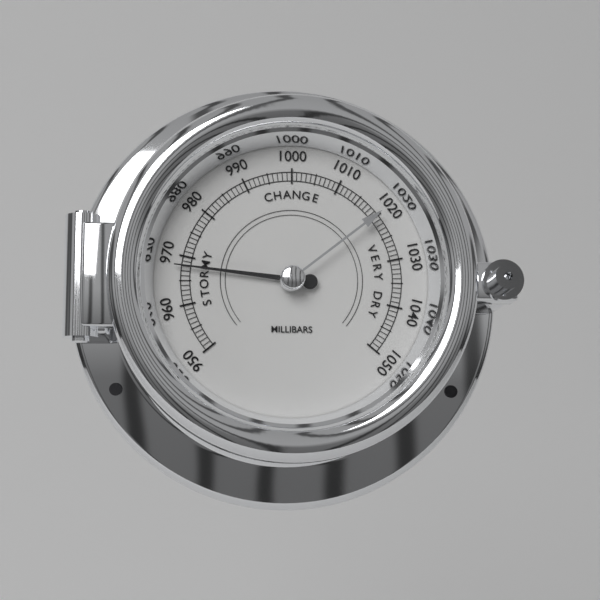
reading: 968 mbar
